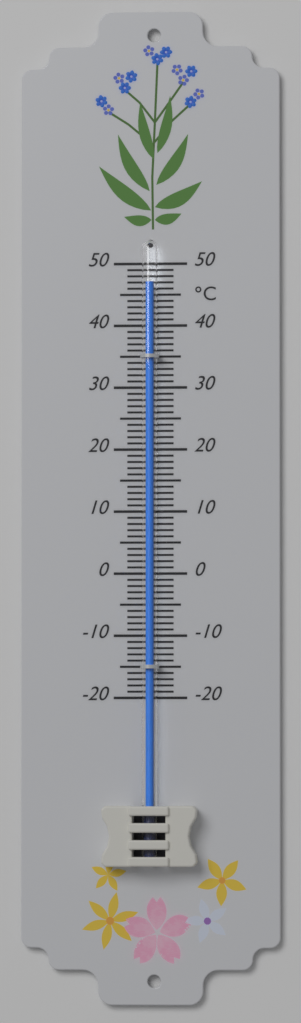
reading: 47 °C
